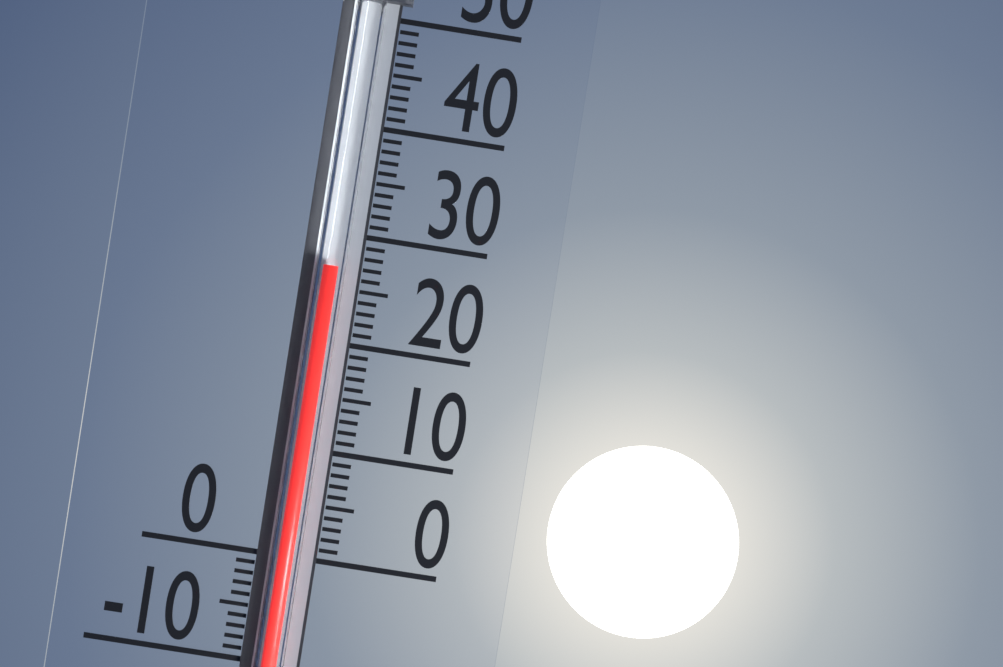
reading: 27 (no unit)
